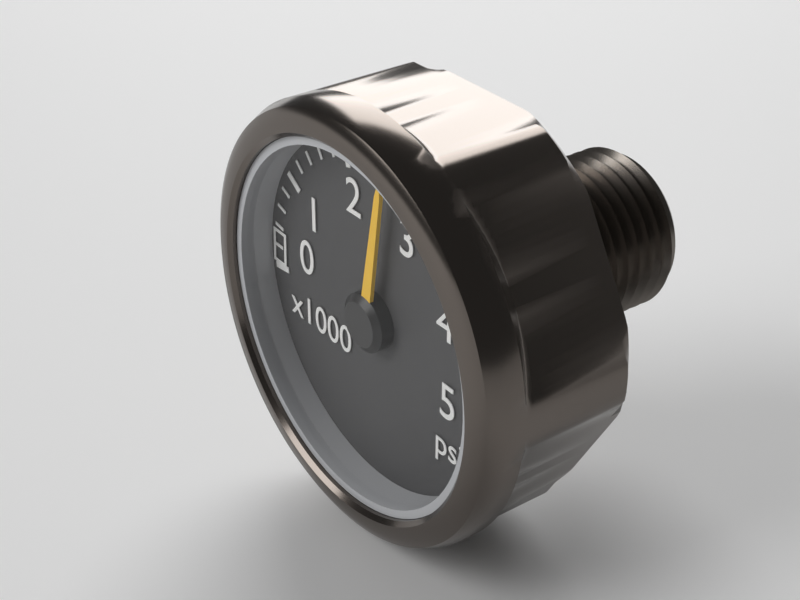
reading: 2600 psi
